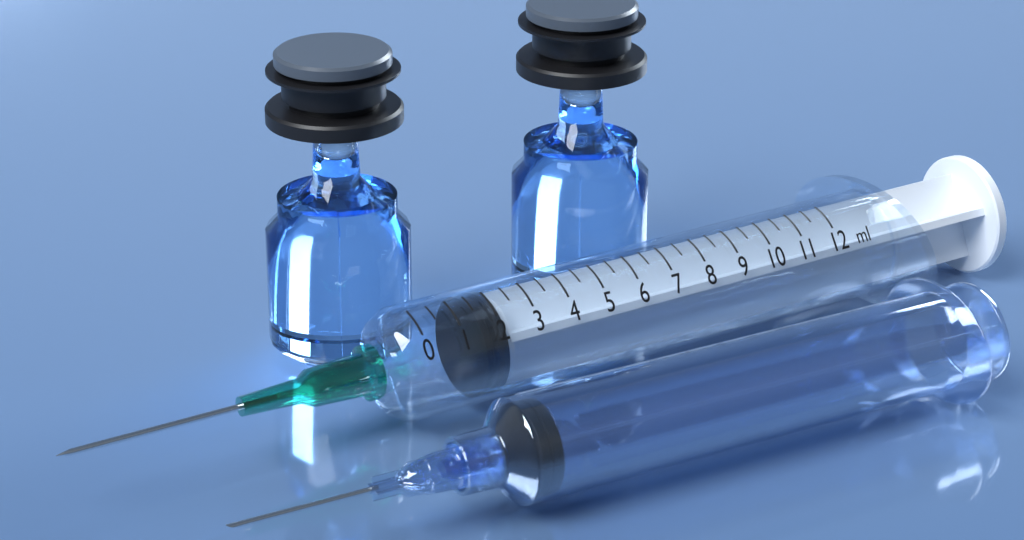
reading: 1.5 ml
